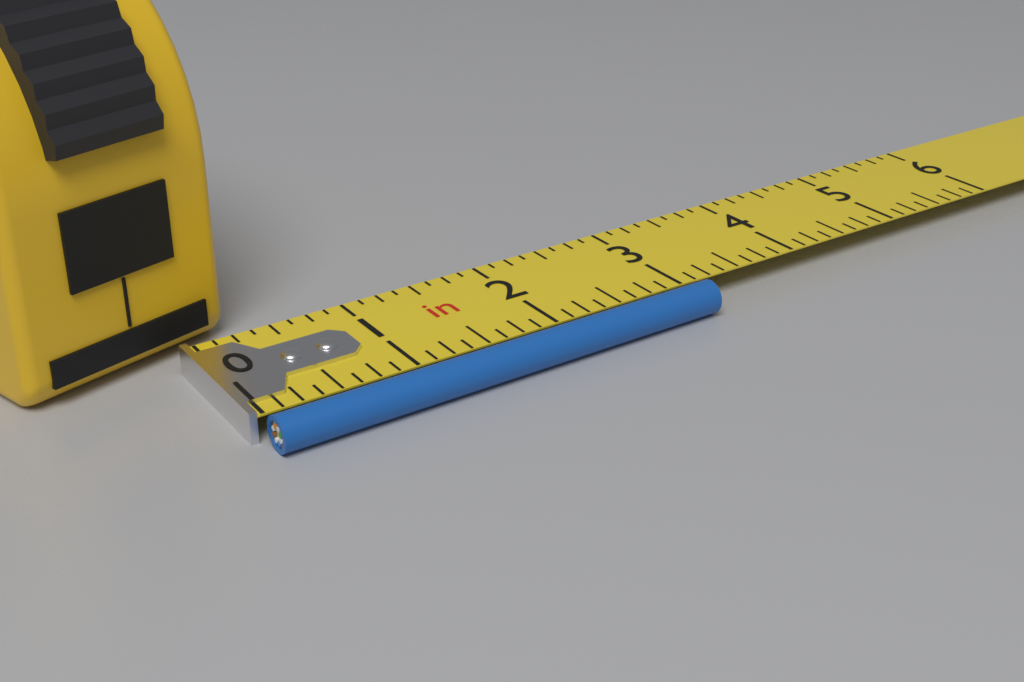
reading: 3.125 in
